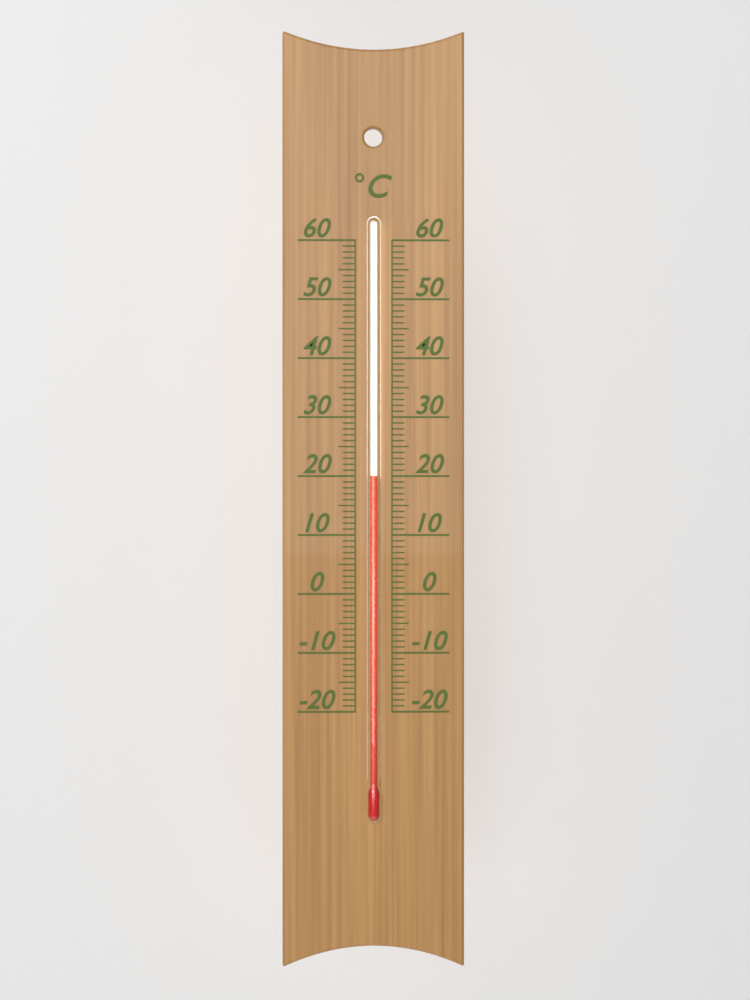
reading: 20 °C
